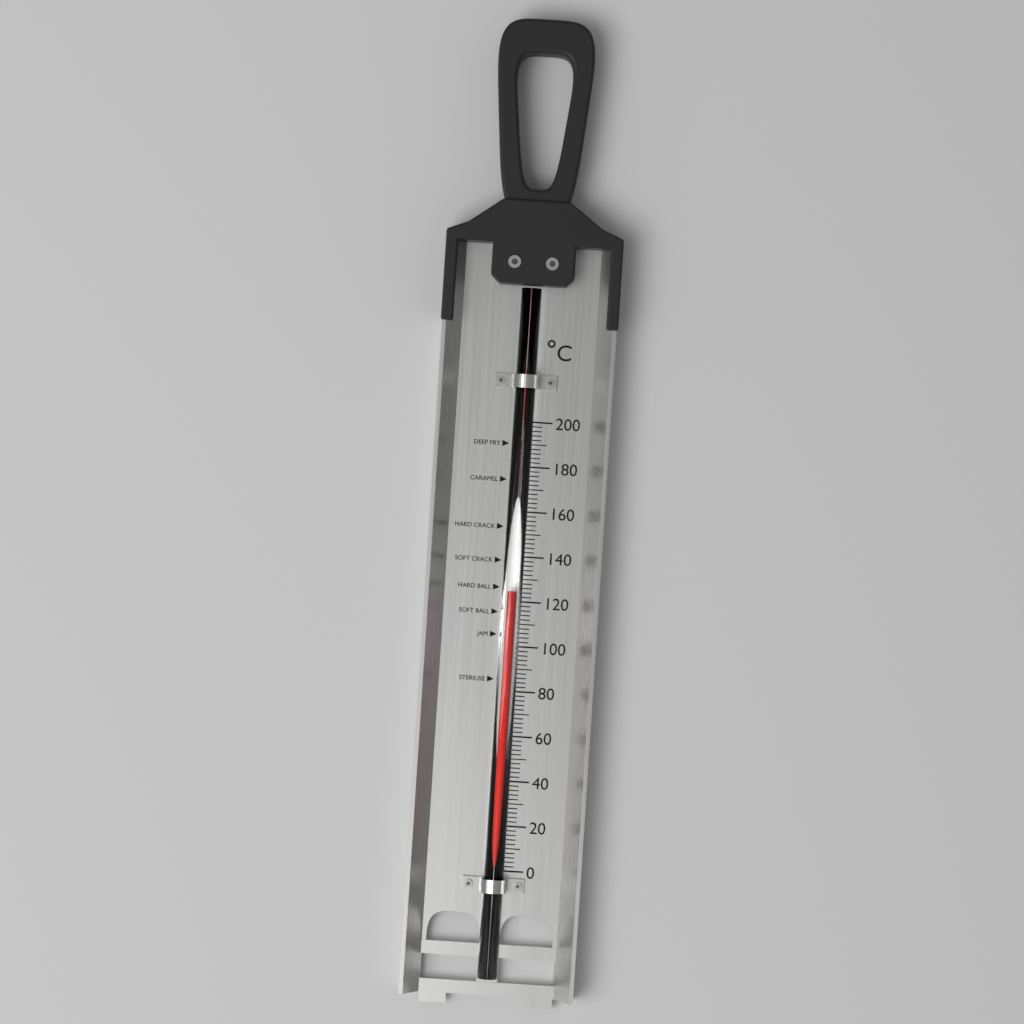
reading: 124 °C
